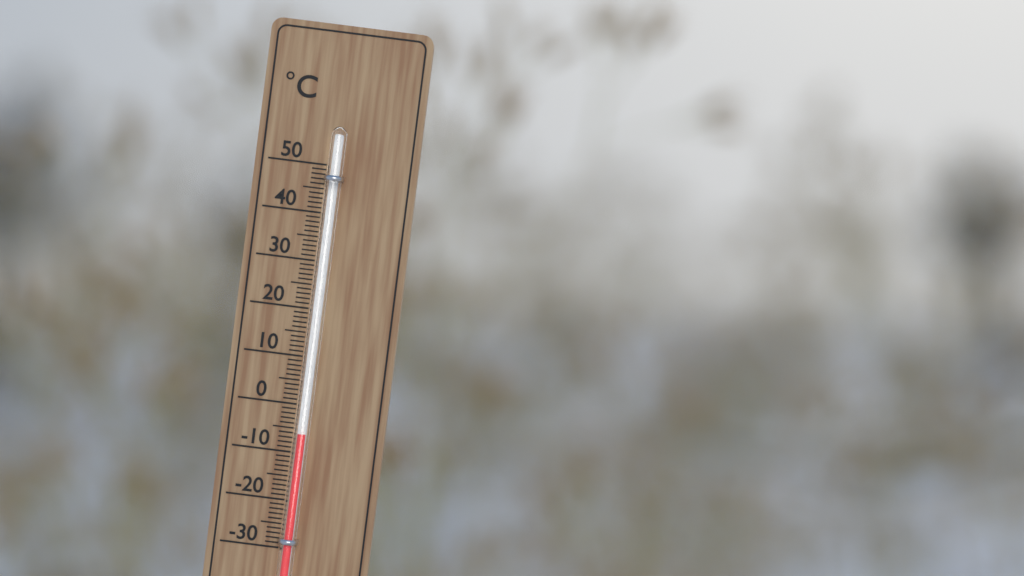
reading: -6 °C
